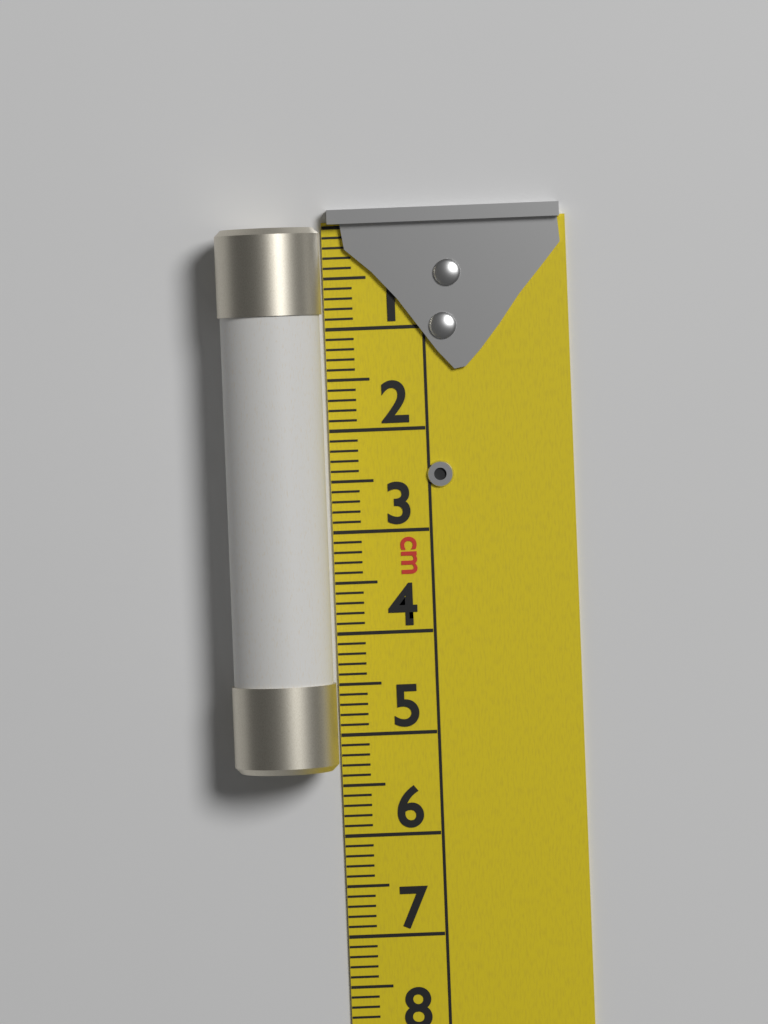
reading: 5.3 cm
